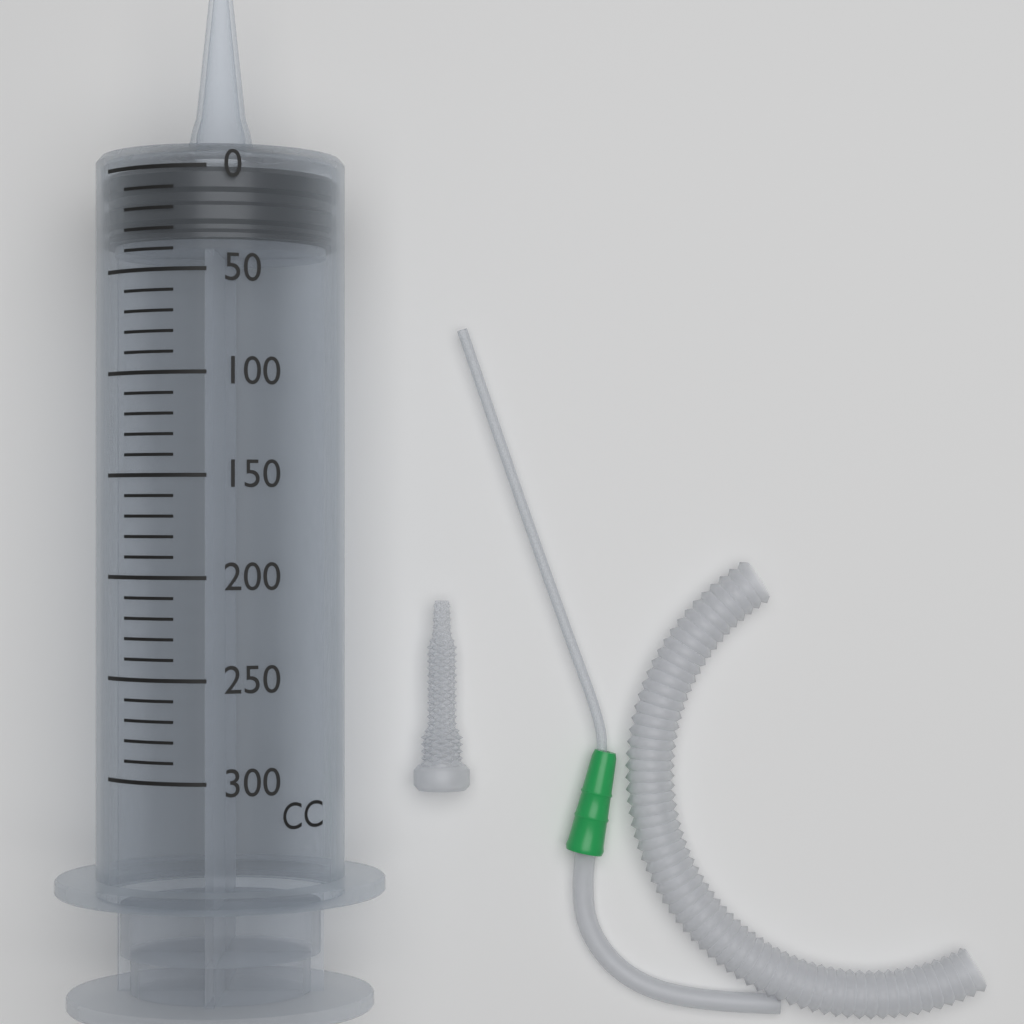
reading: 0 cc
